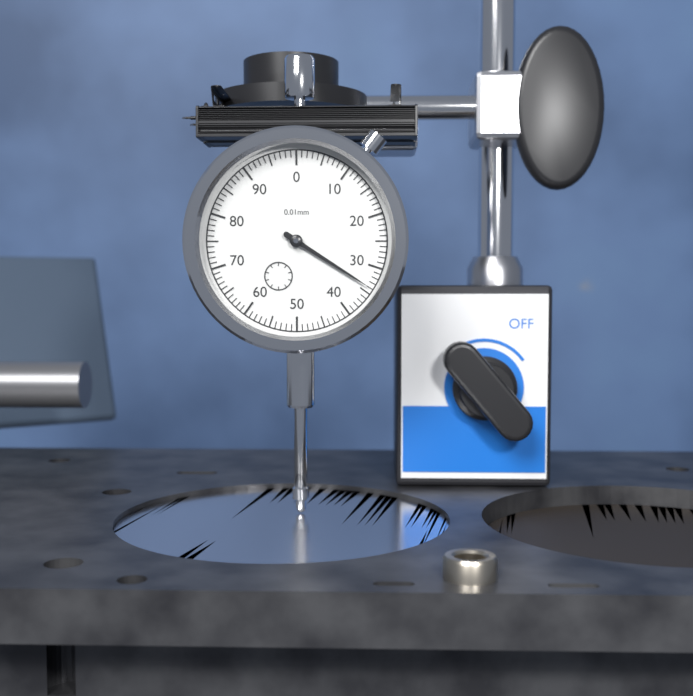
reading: 34 0.01mm
